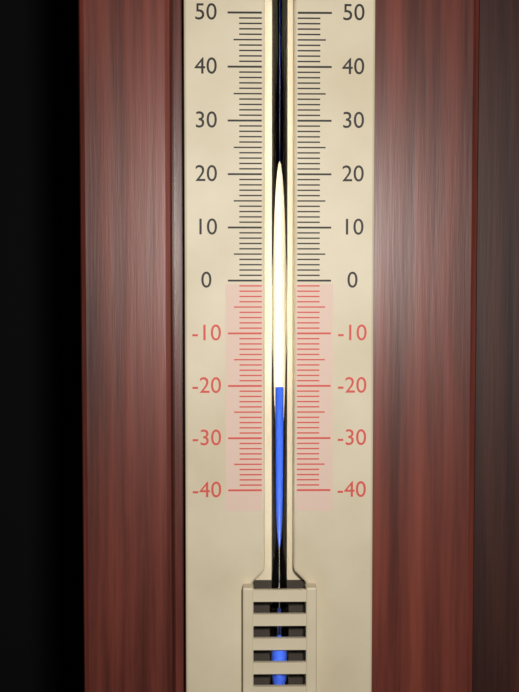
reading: -20 (no unit)
